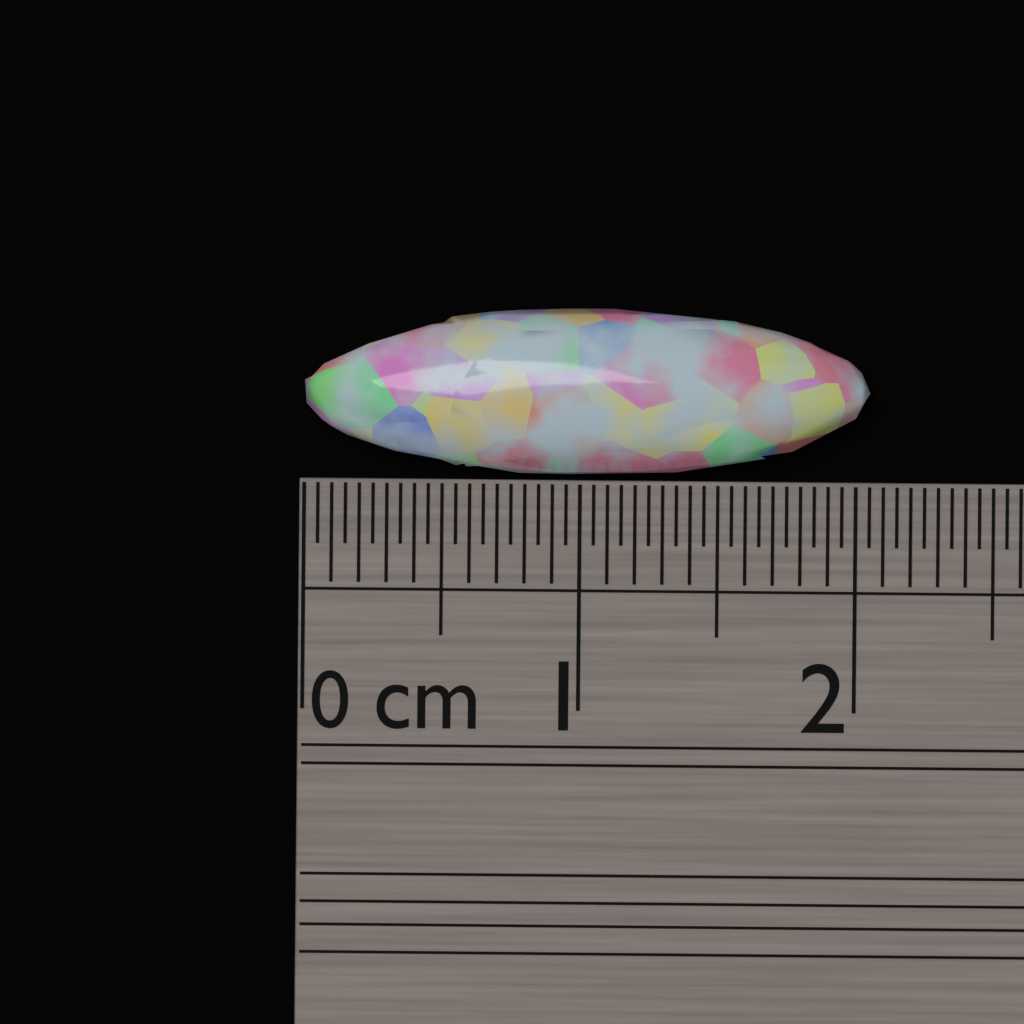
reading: 2.05 cm
